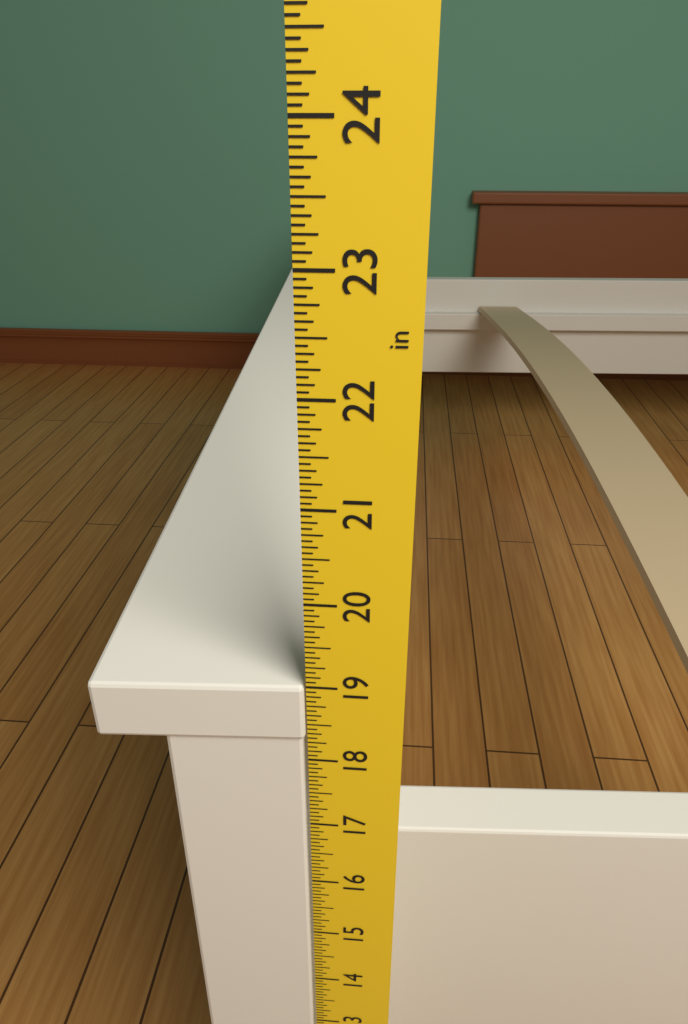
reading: 19.0000 in
